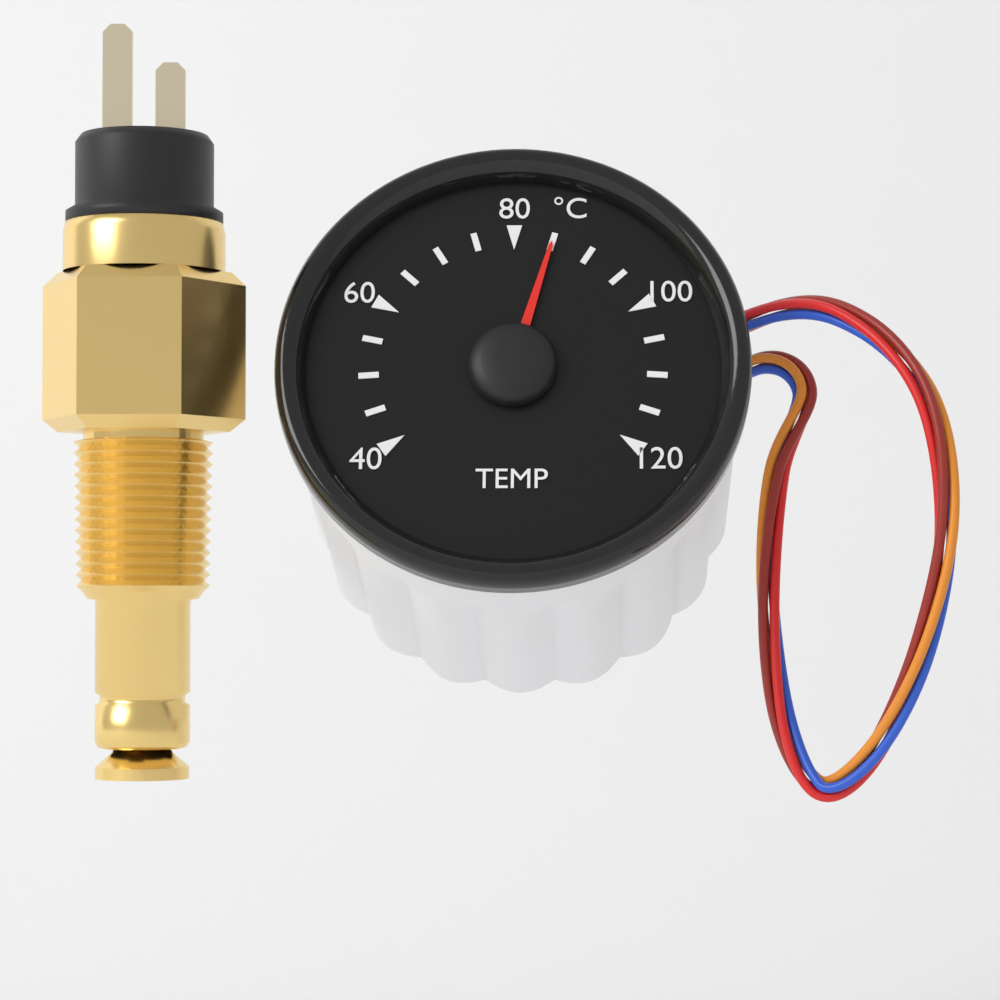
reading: 85 °C
